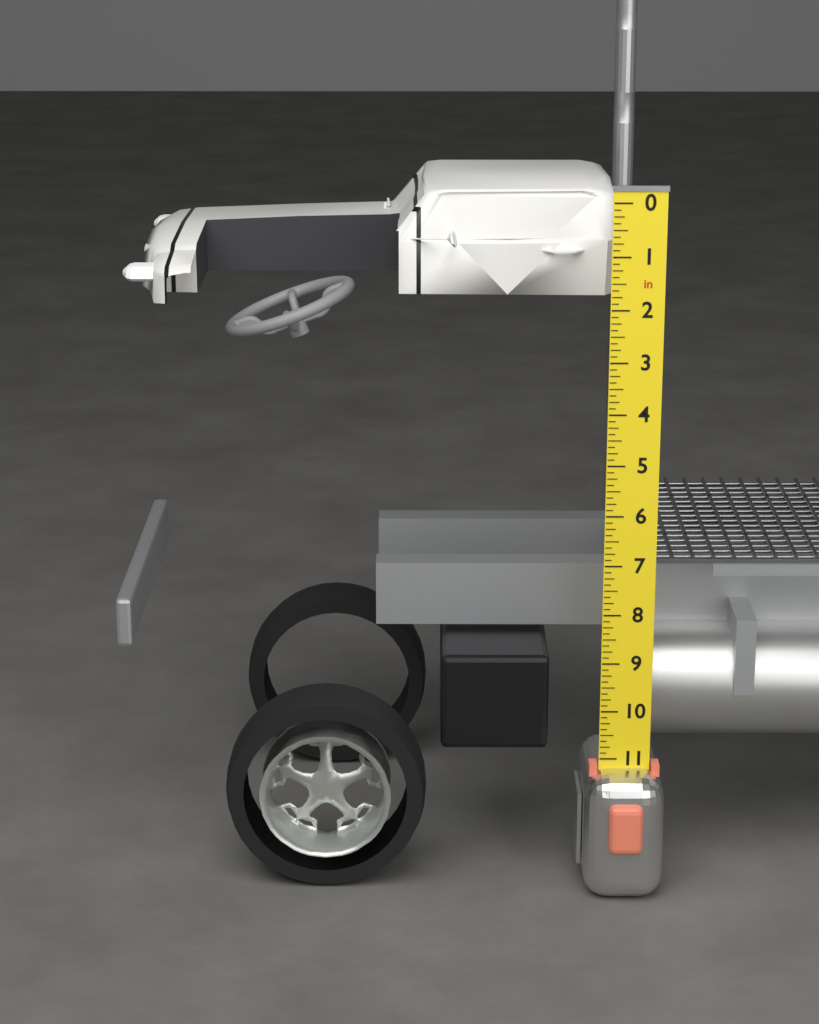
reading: 2.000 in
